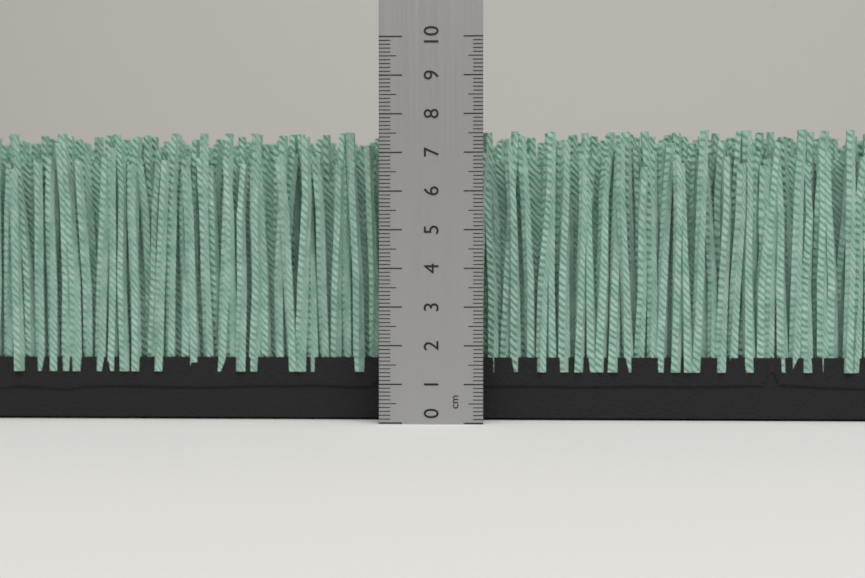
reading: 7.6 cm
